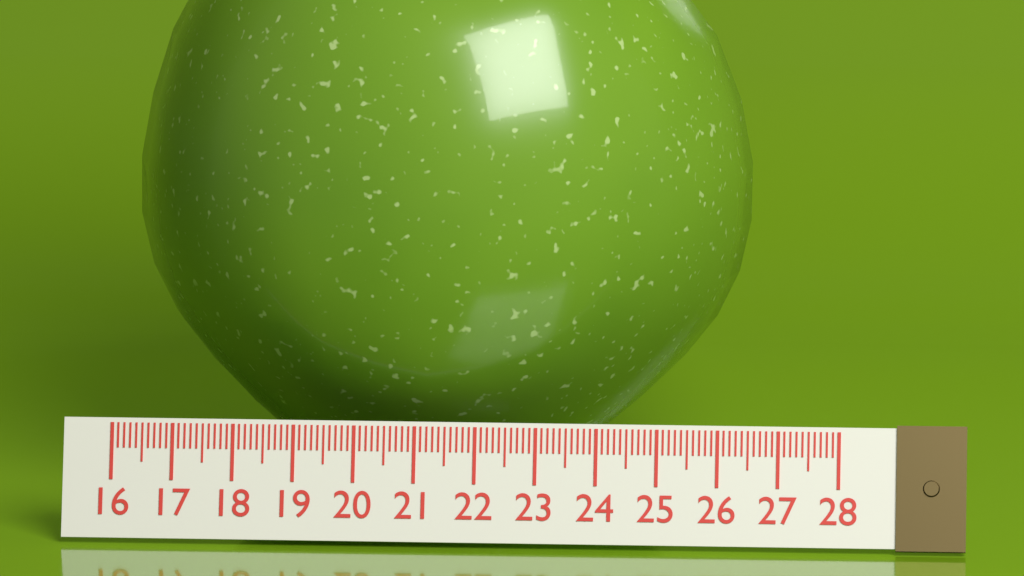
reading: 26.4 (no unit)
